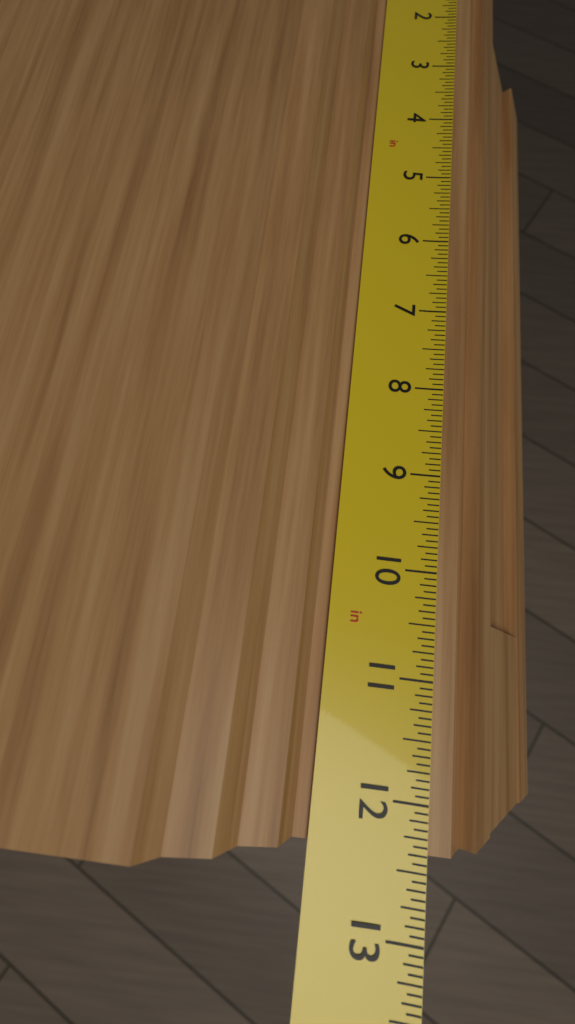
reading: 12.3750 in
